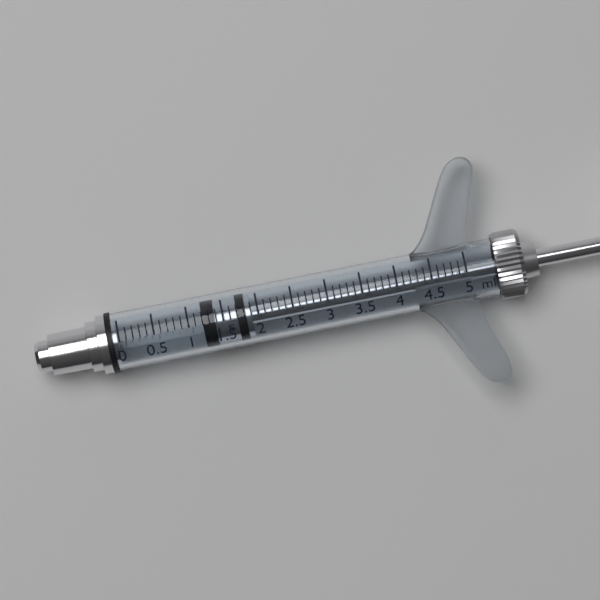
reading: 1.2 ml
